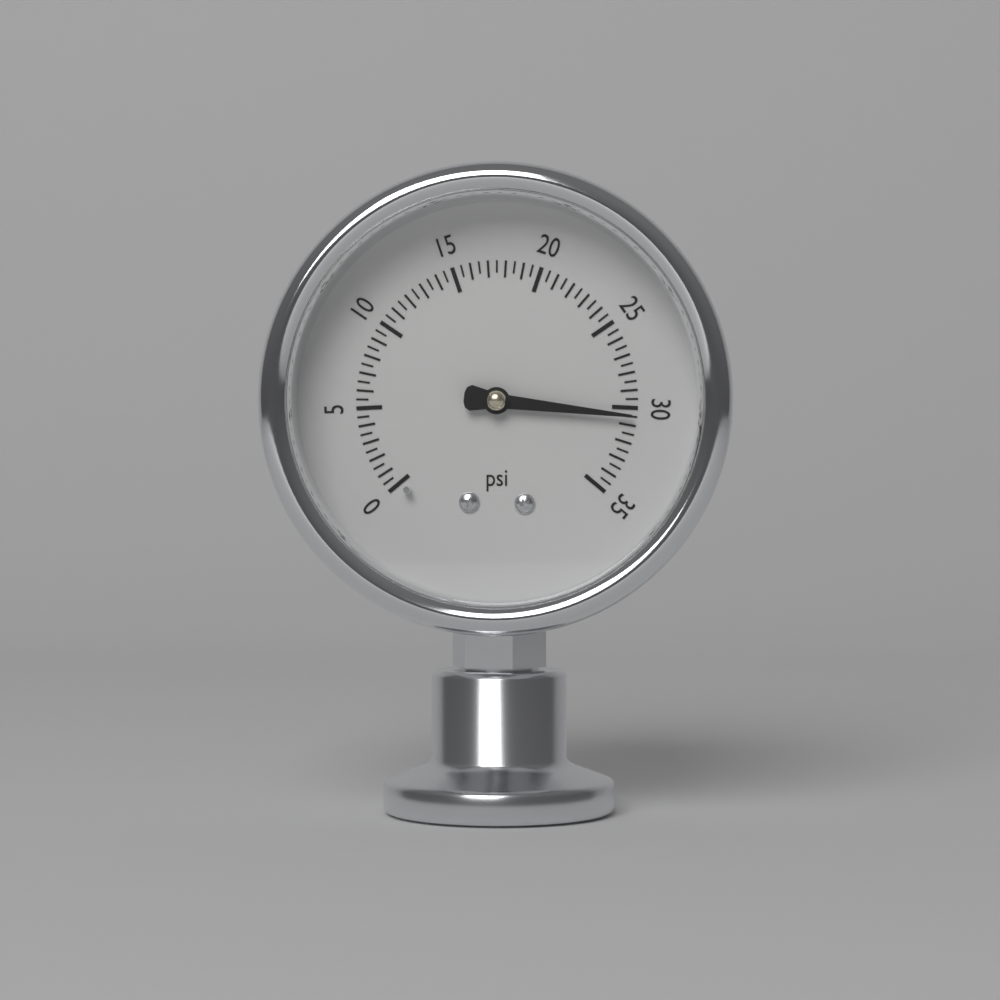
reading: 30.5 psi
